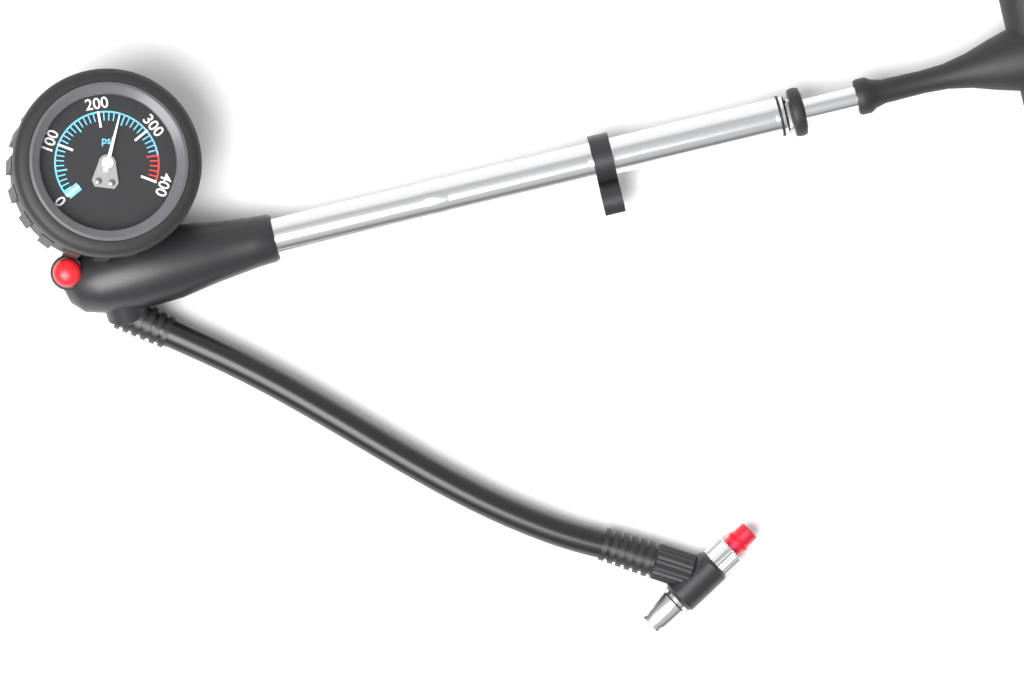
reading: 240 psi
